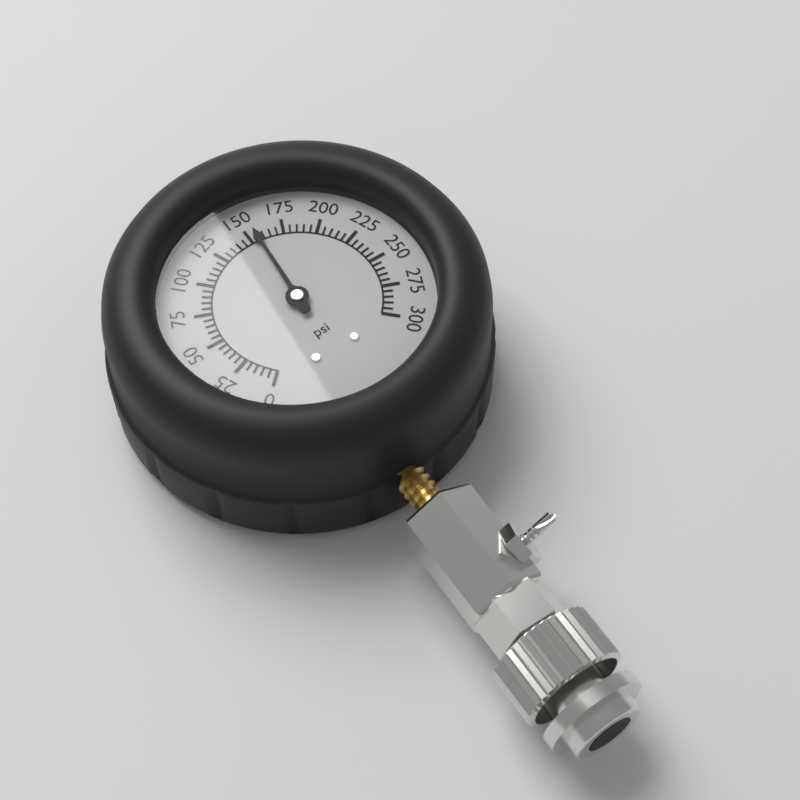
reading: 155 psi
